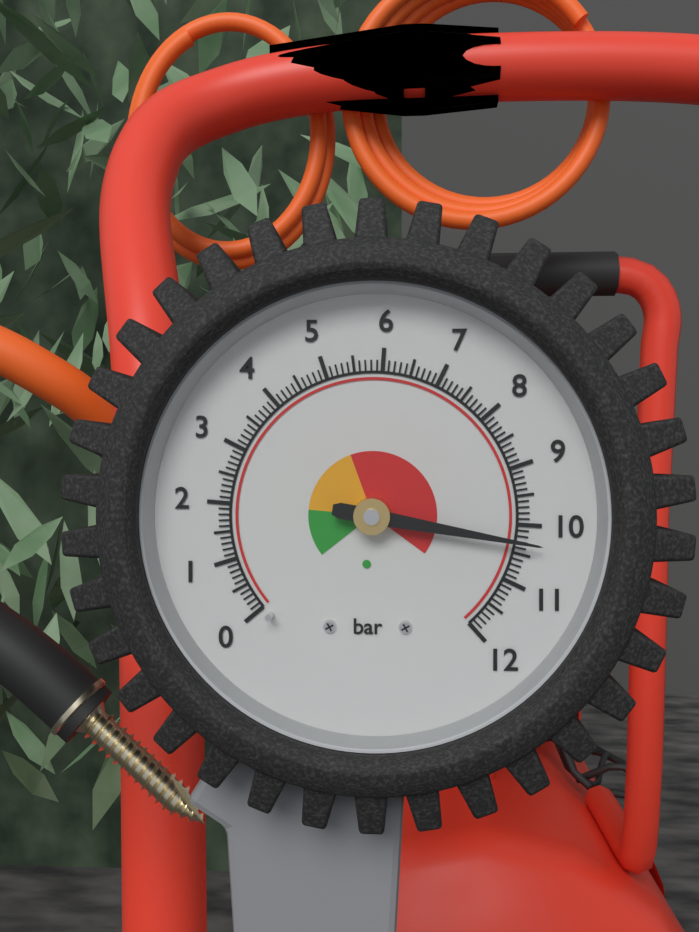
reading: 10.3 bar
